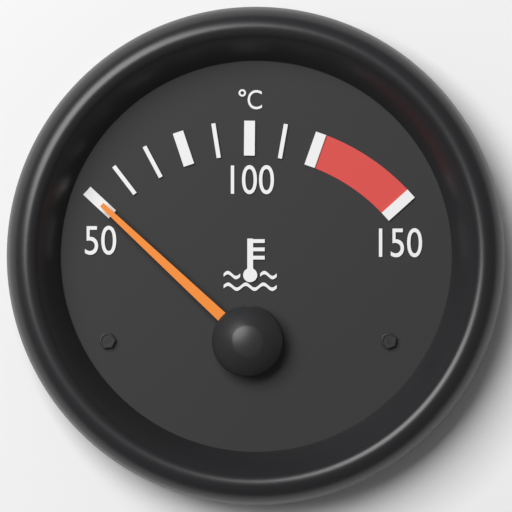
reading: 50 °C
